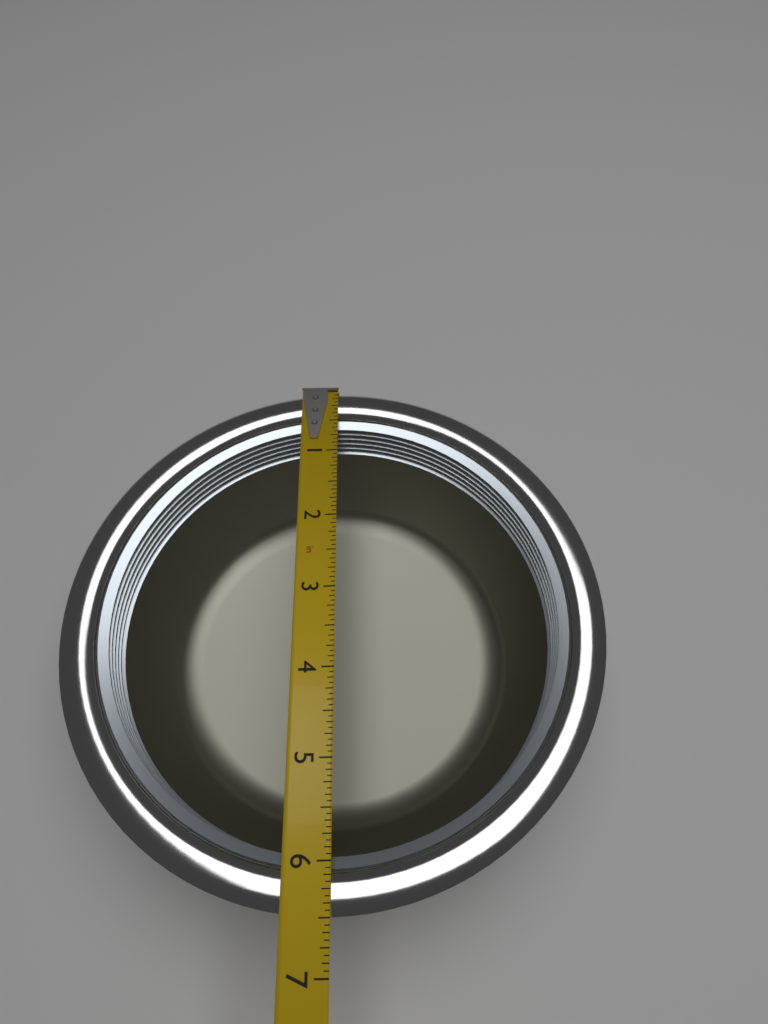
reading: 6.5000 in
